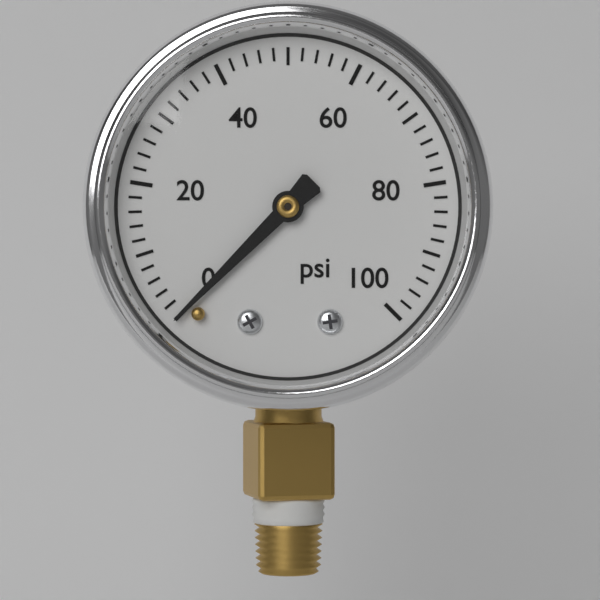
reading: 0 psi
